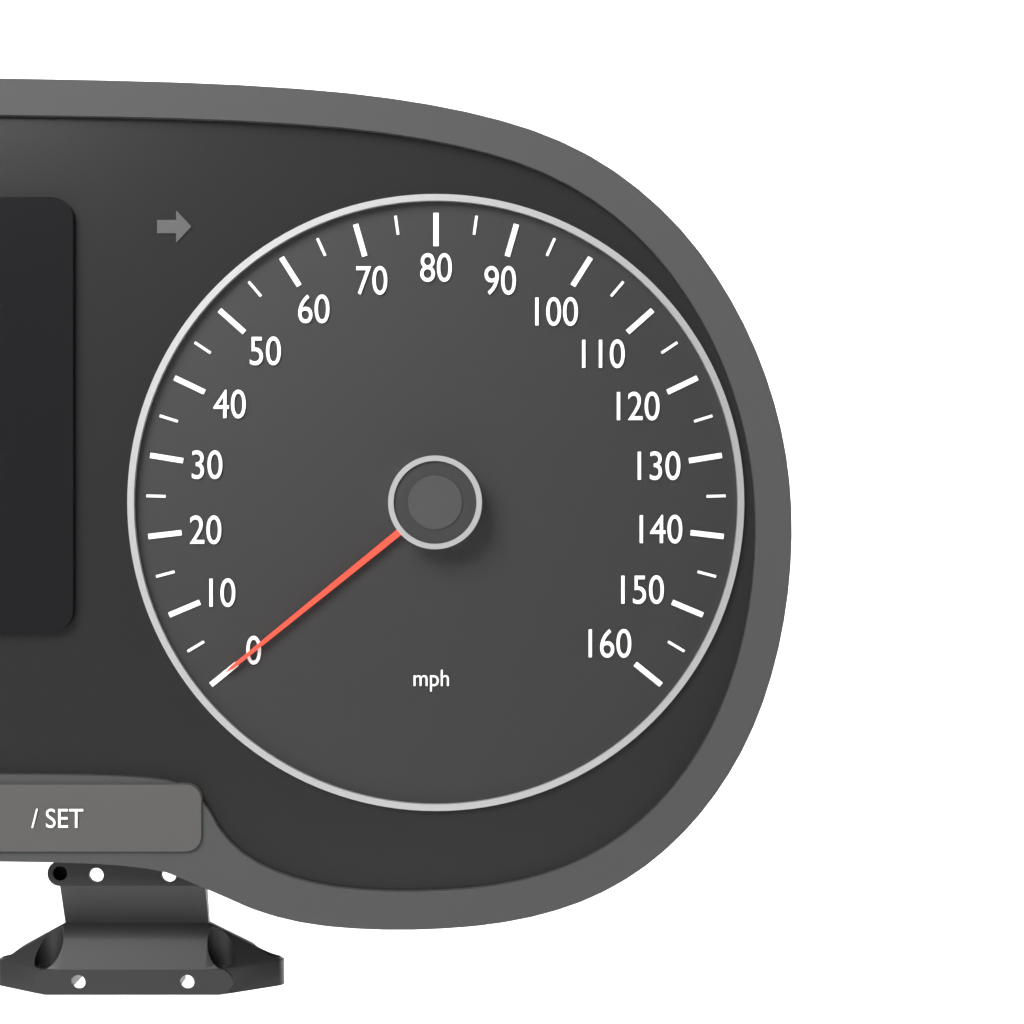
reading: 0 mph
